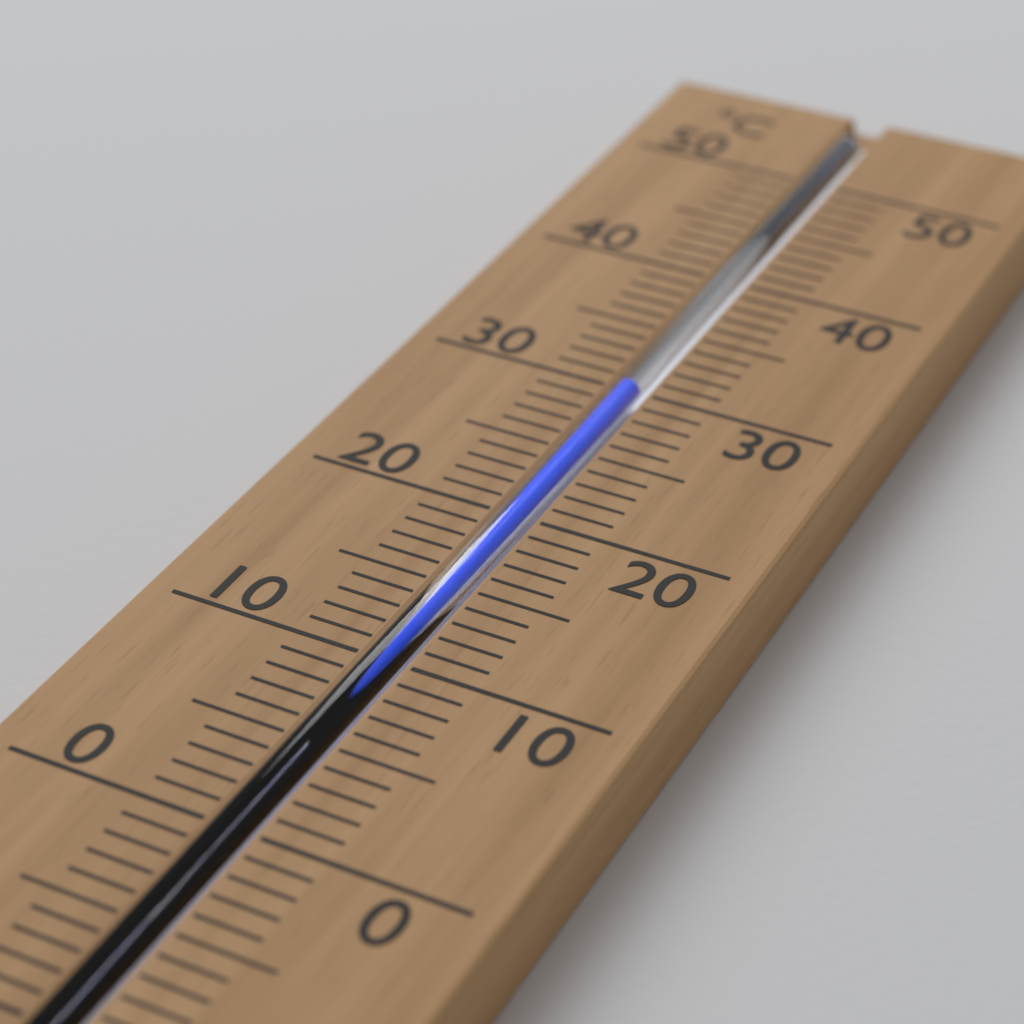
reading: 30 °C
